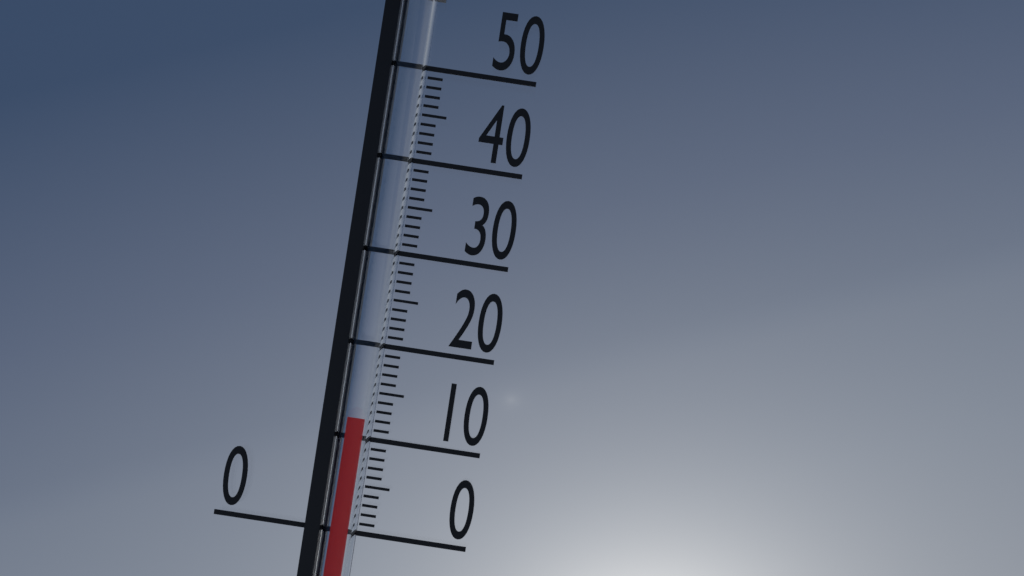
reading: 12 (no unit)
